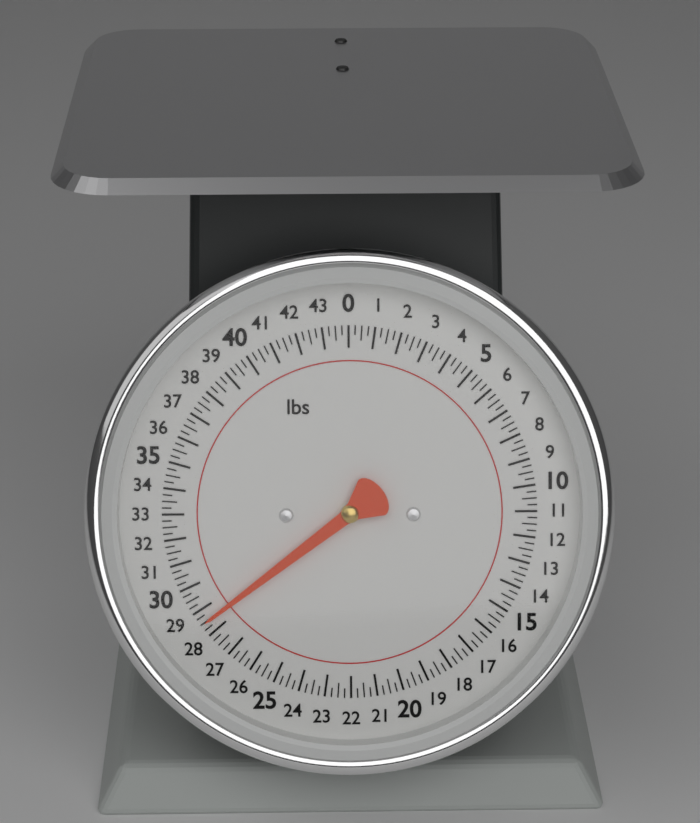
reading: 28.50 lbs
